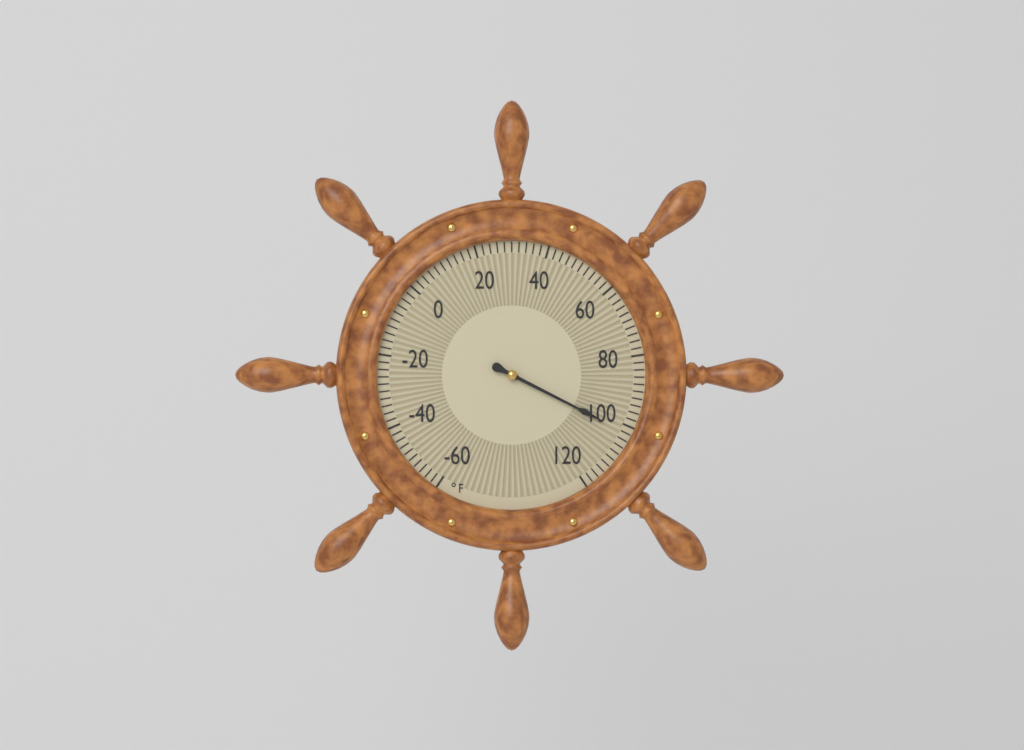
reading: 102 °F
